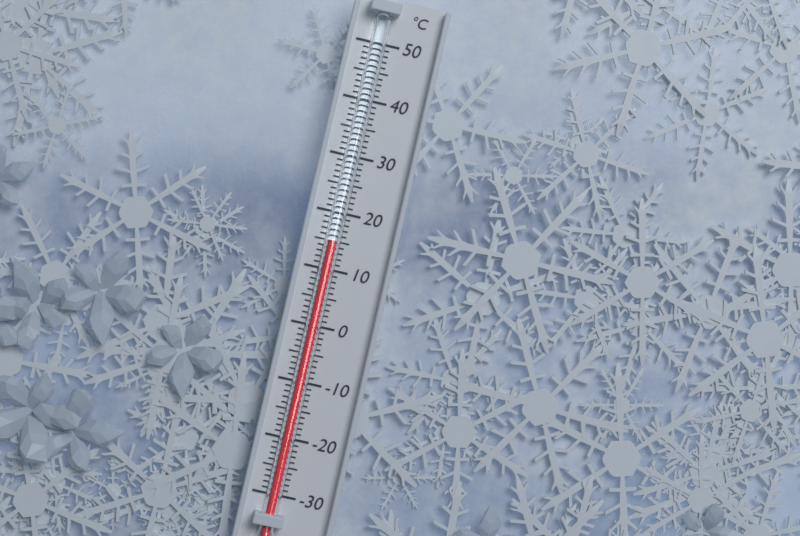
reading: 15 °C
